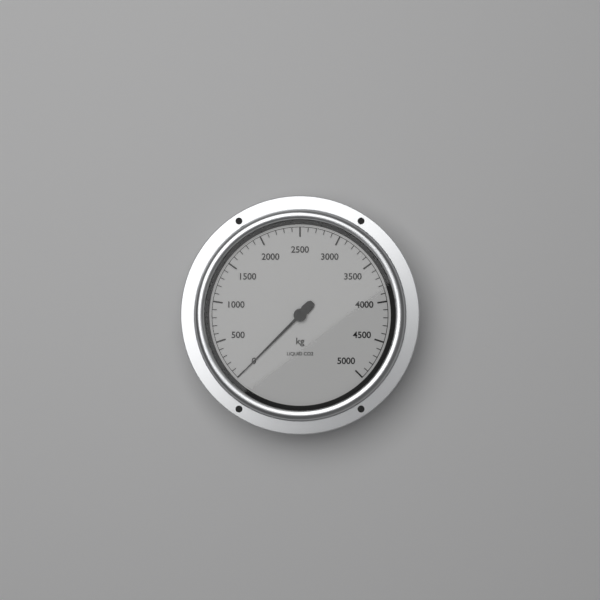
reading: 0 kg
